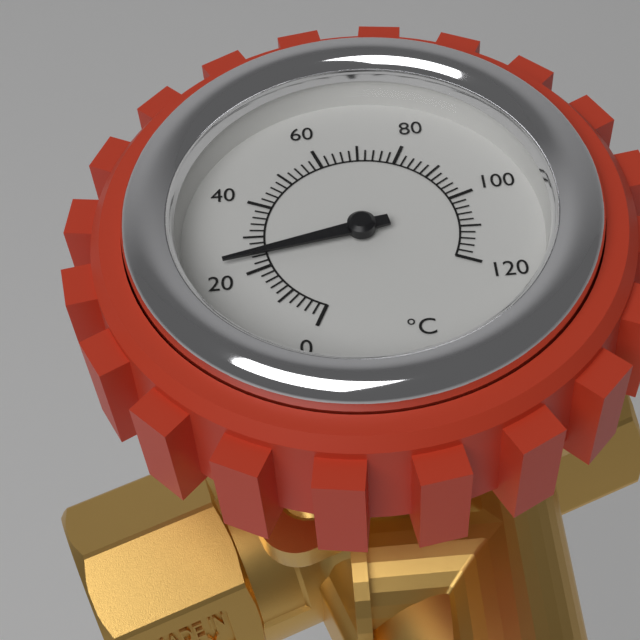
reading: 24 °C
